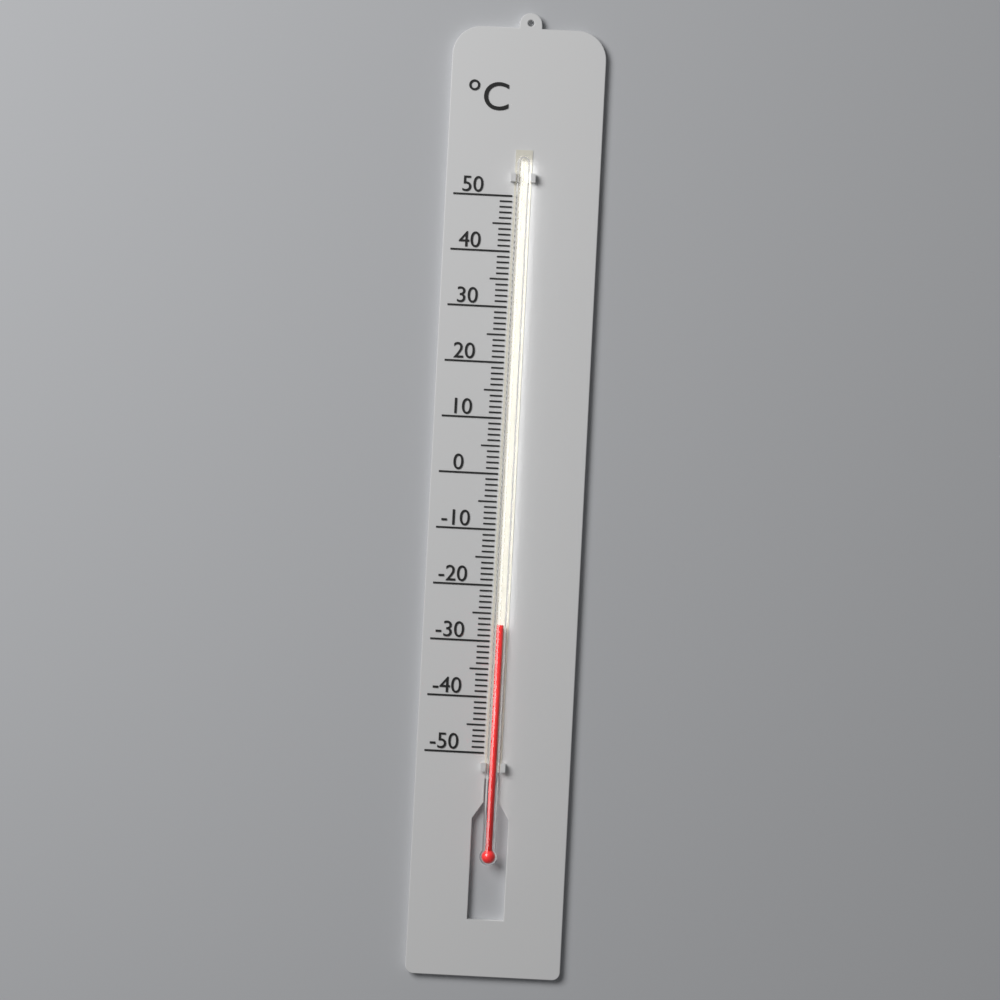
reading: -27 °C
